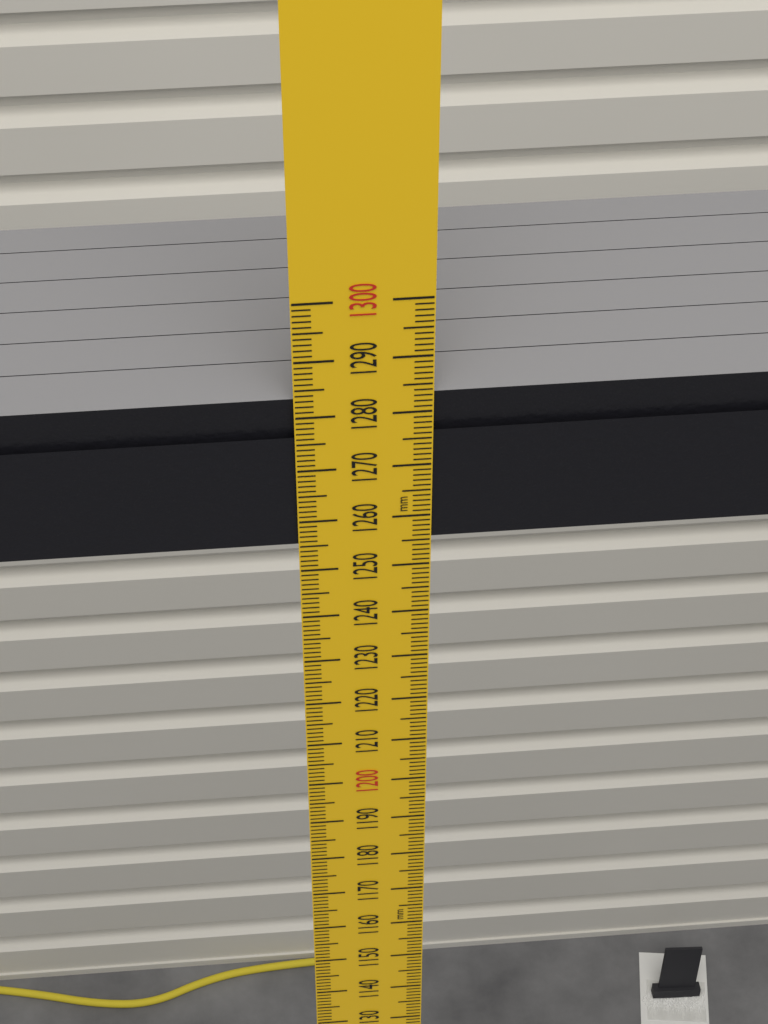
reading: 1283 mm
